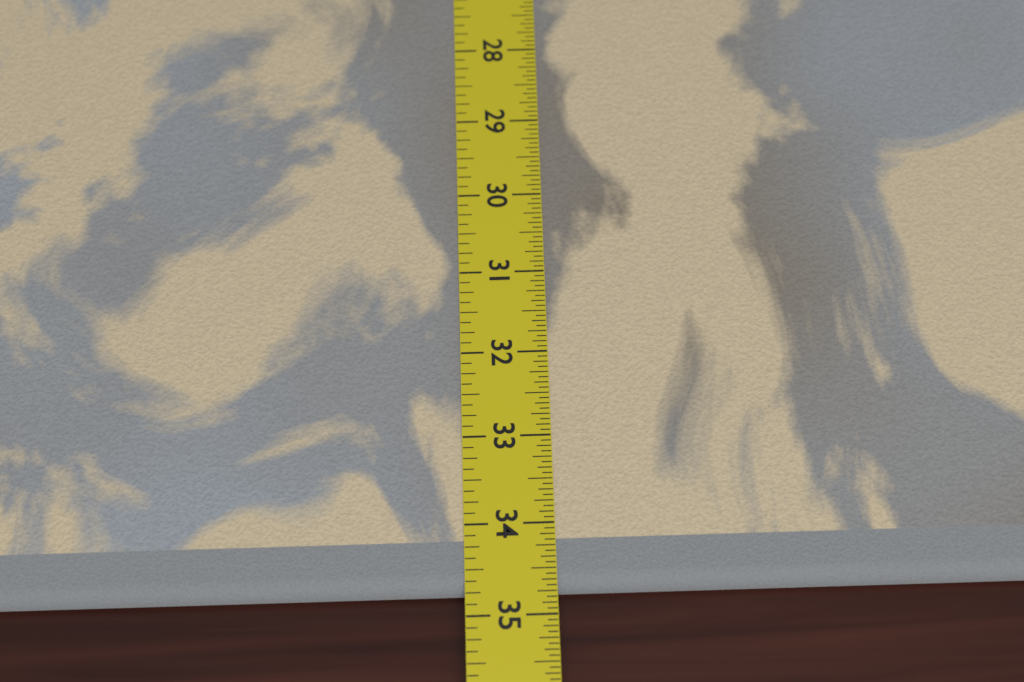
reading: 34.7500 in
